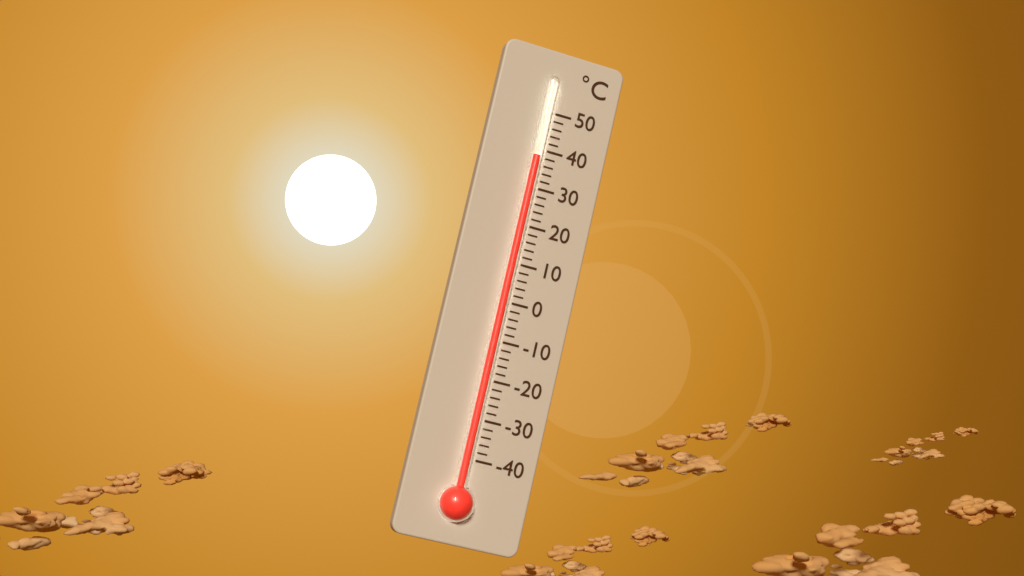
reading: 38 °C
